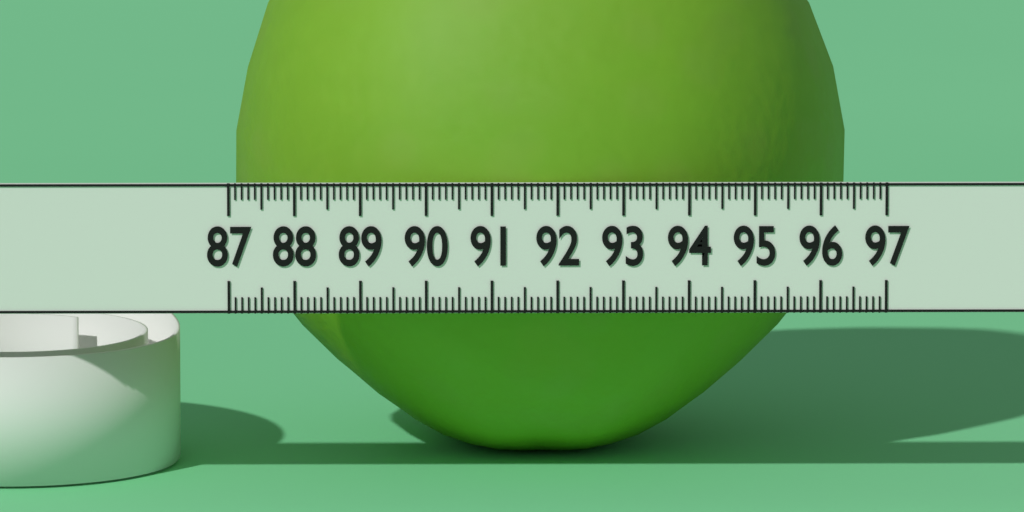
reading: 96.6 (no unit)
